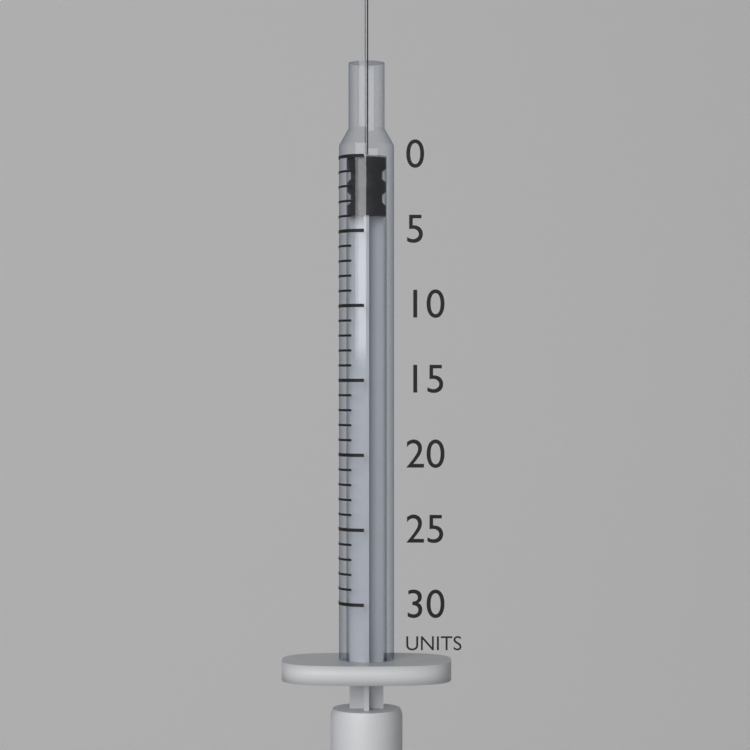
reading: 0 units
